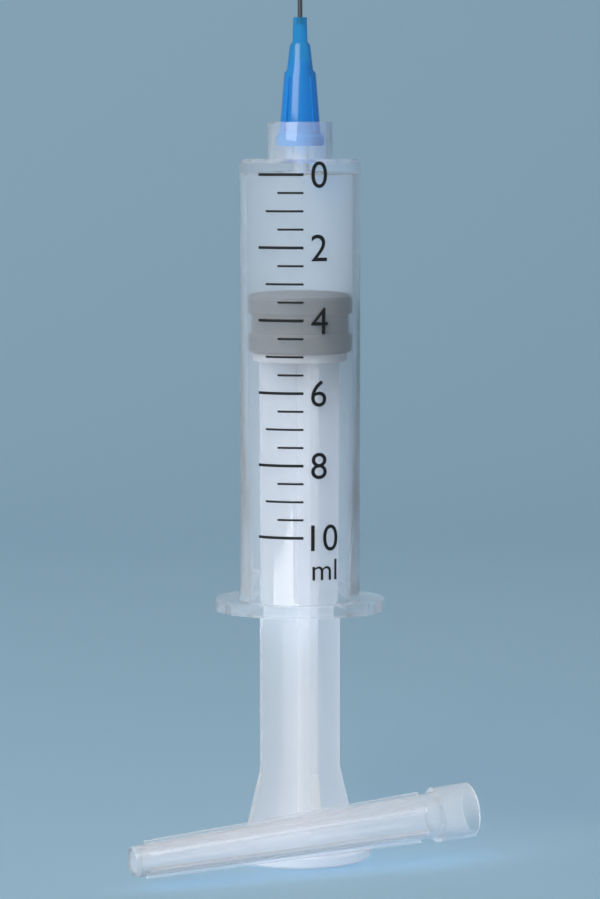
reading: 3.4 ml
